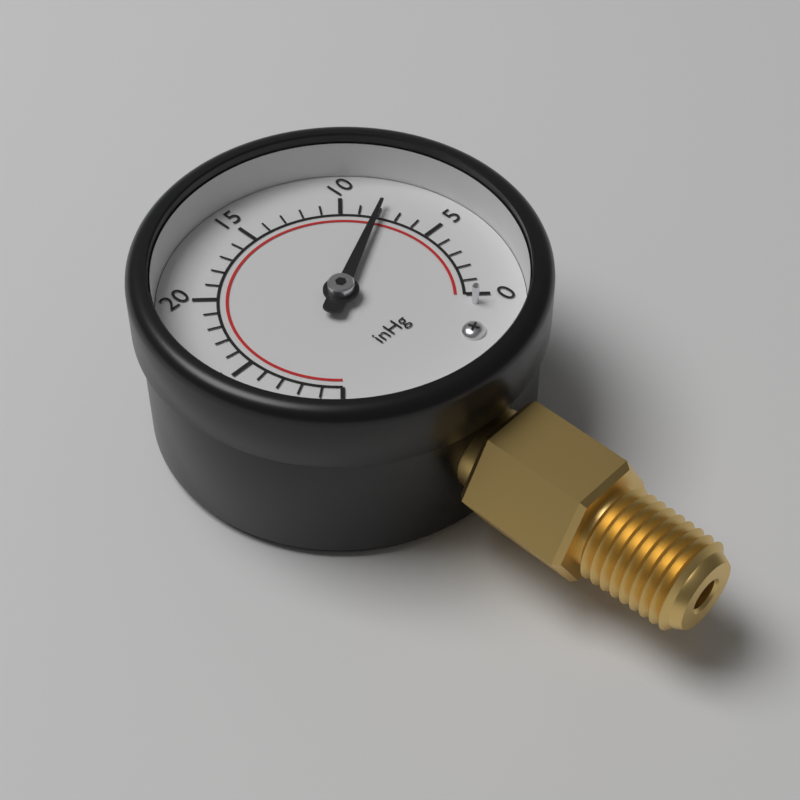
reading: 8 inHg
